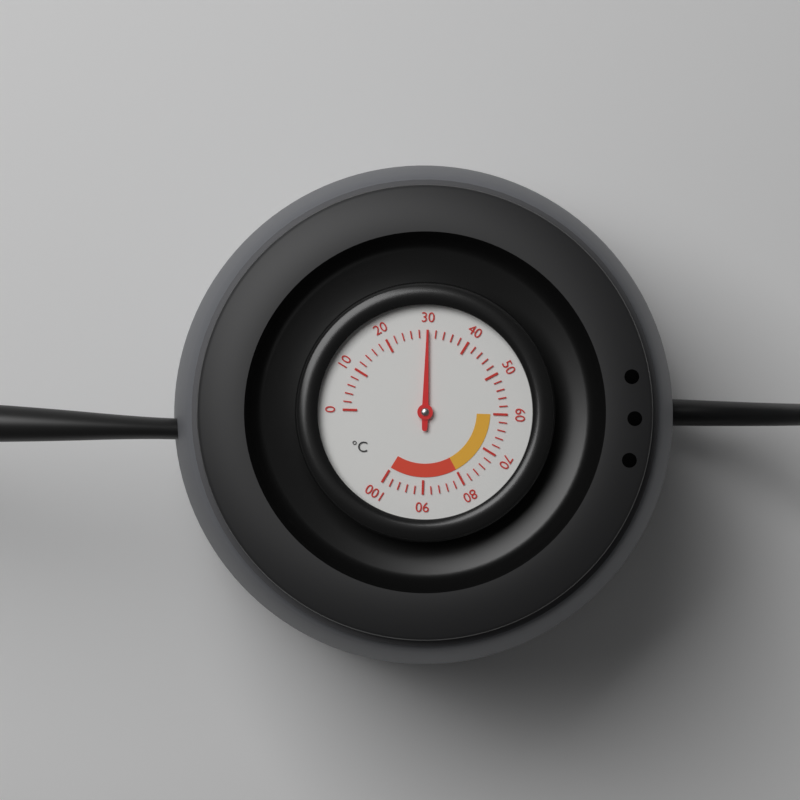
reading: 30 °C
